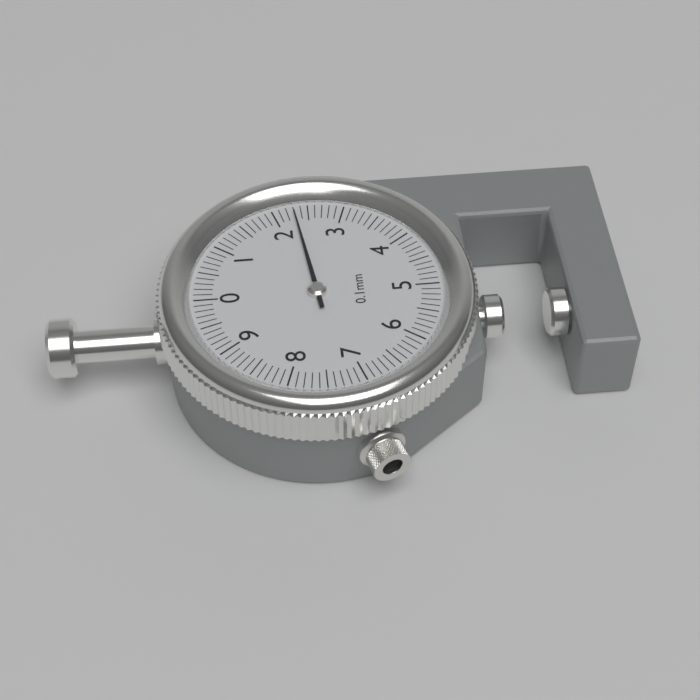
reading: 2.3 mm
